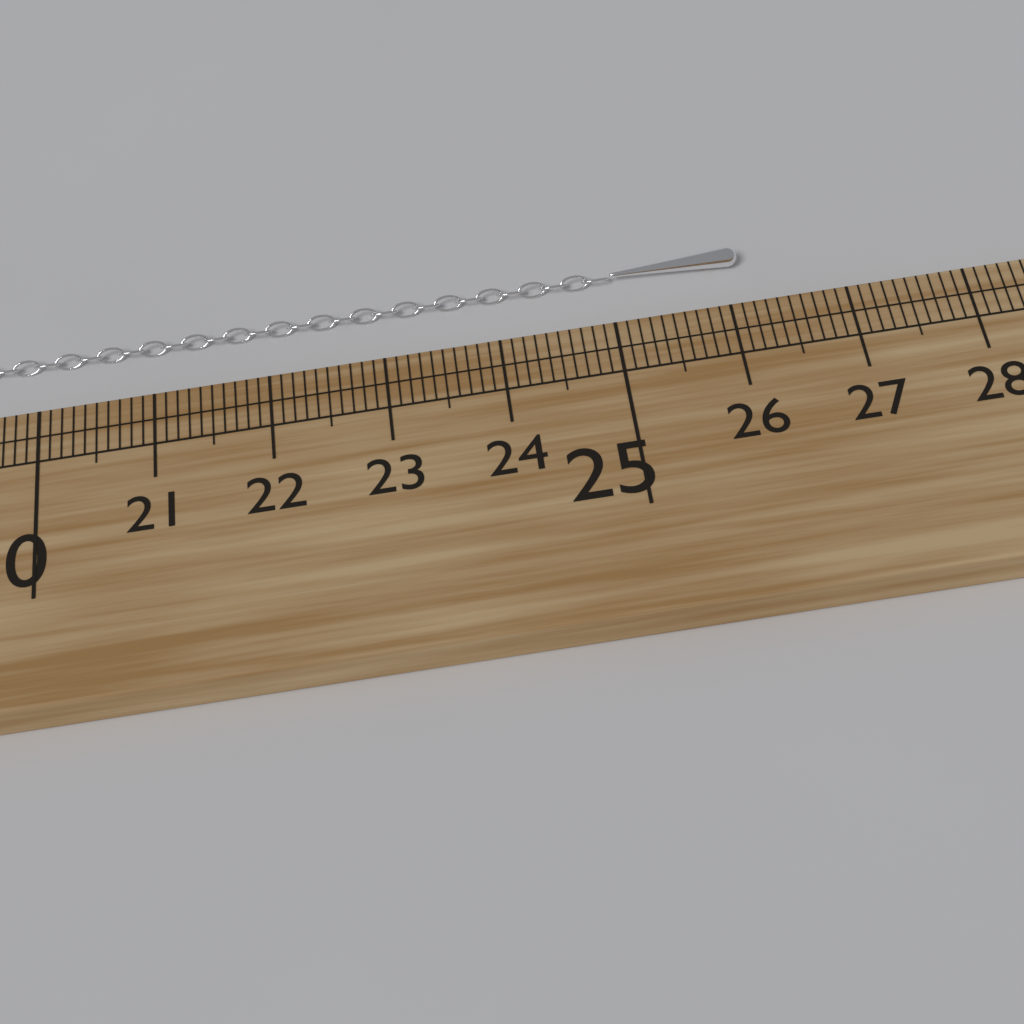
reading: 26.2 cm
